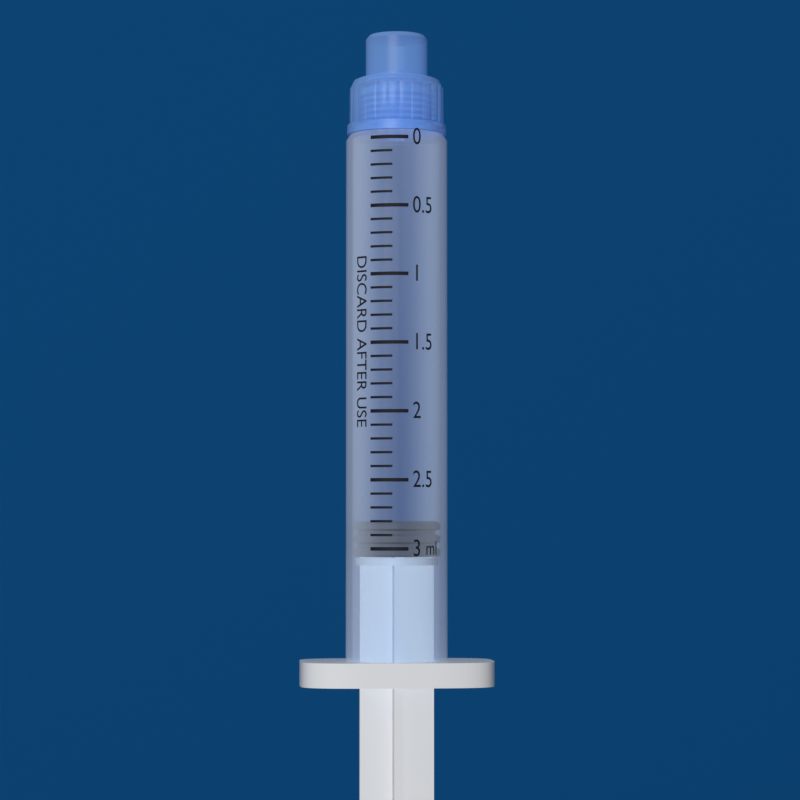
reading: 2.8 ml
